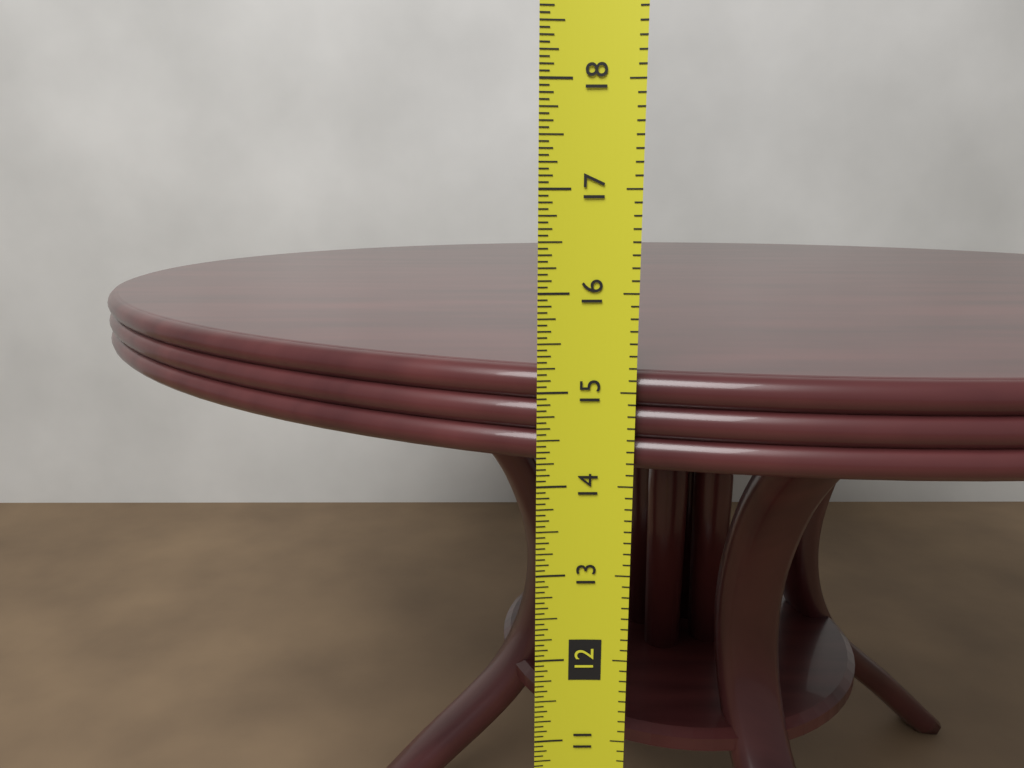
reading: 15.1875 in
